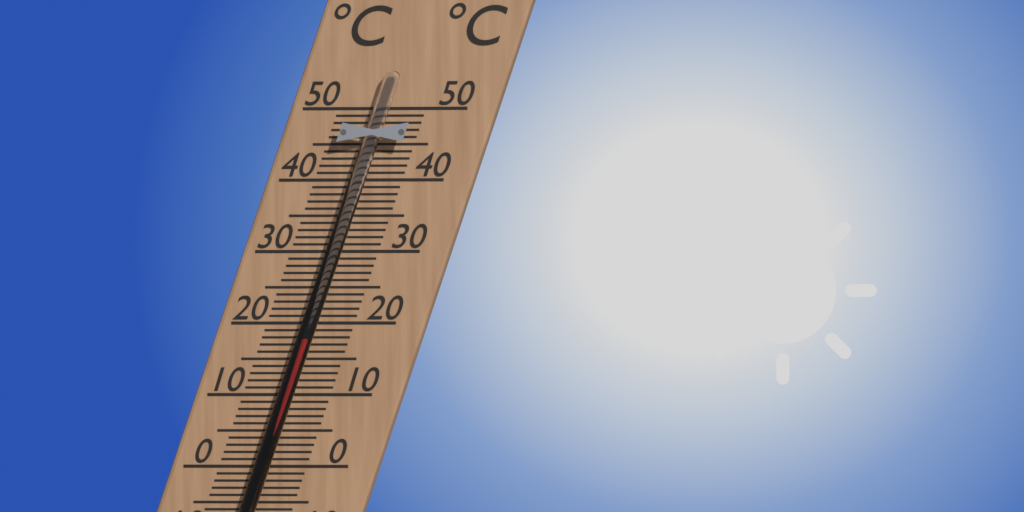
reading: 18 °C
